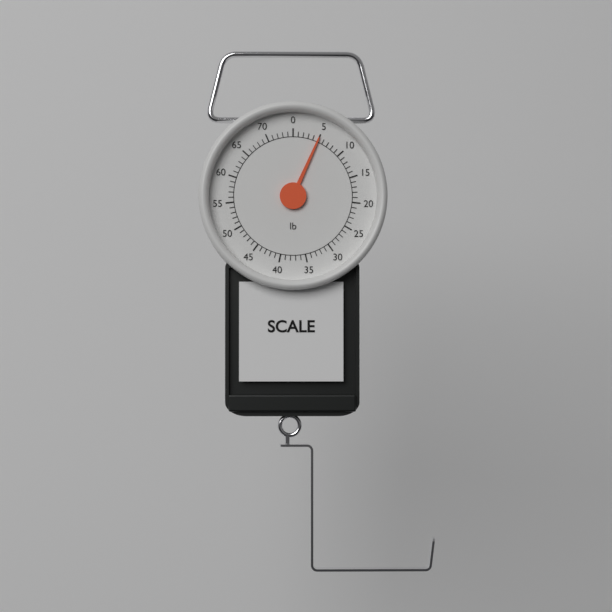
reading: 5 lb
